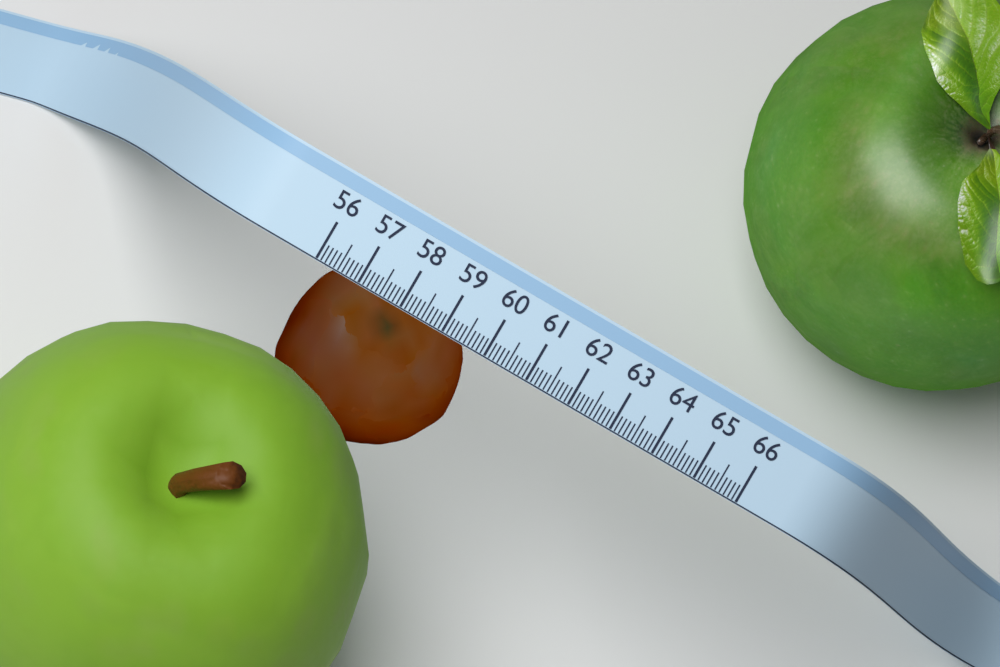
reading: 59.9 (no unit)
